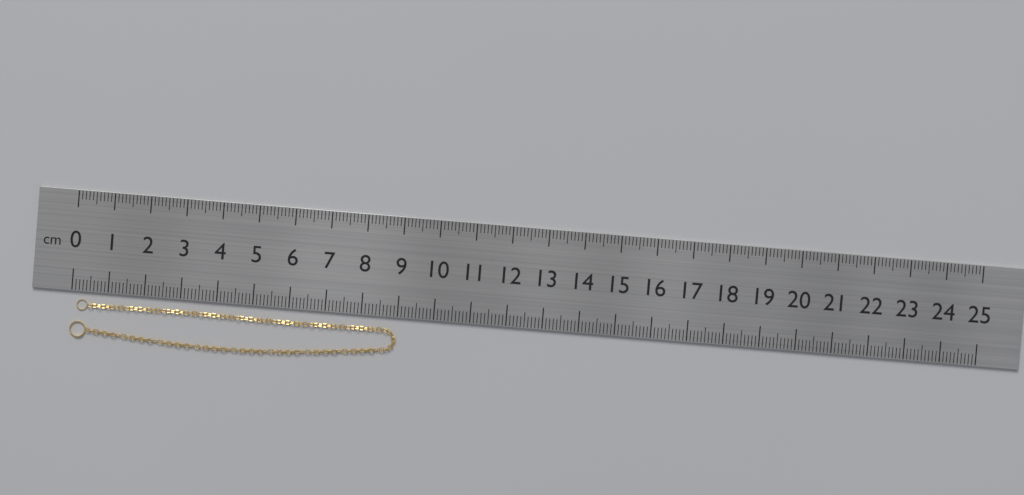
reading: 9.0 cm
